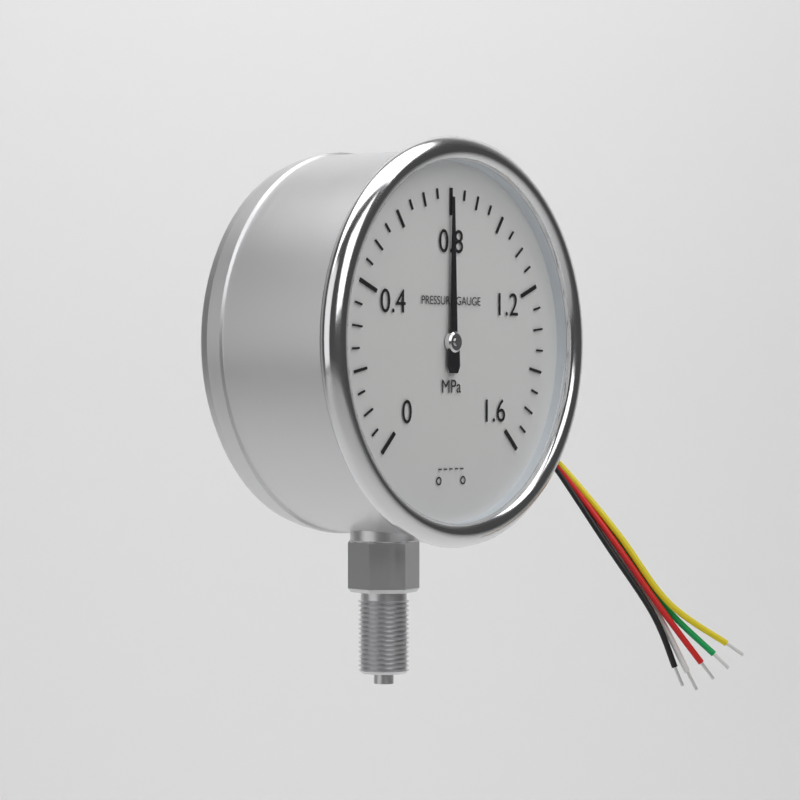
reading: 0.80 MPa
